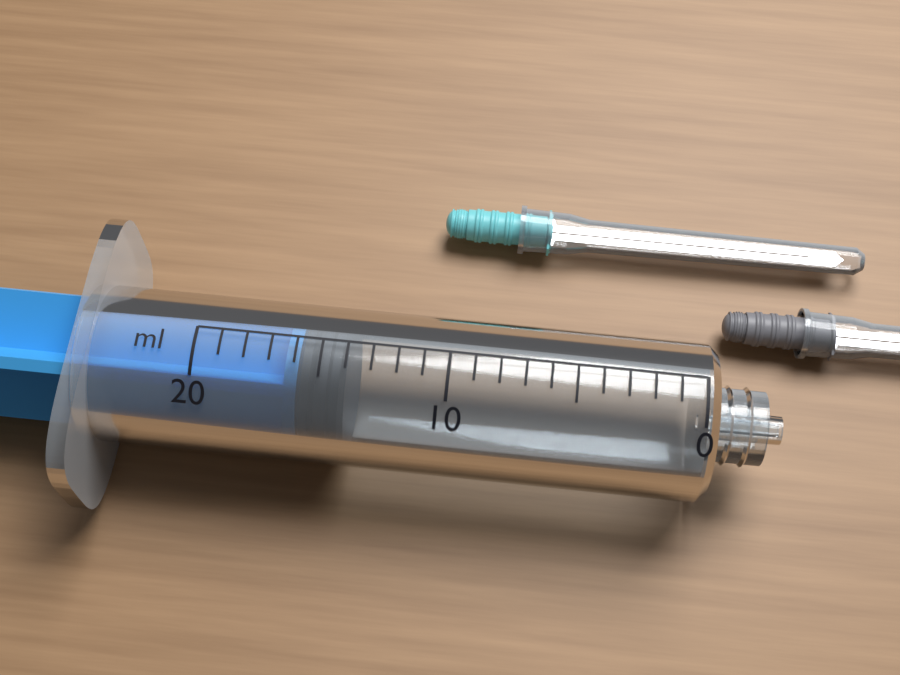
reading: 14 ml
